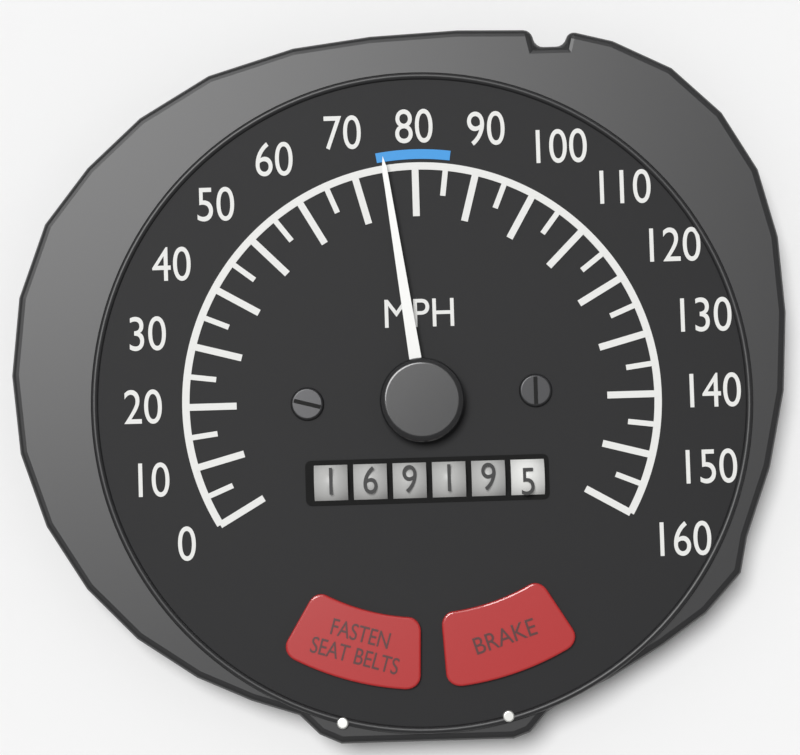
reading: 75 MPH
